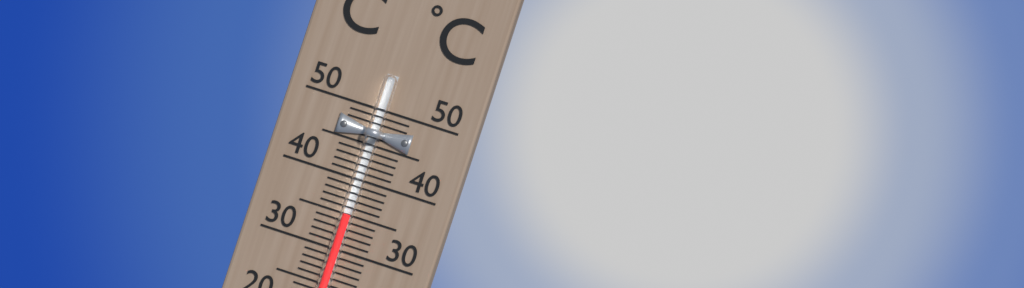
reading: 35 °C
